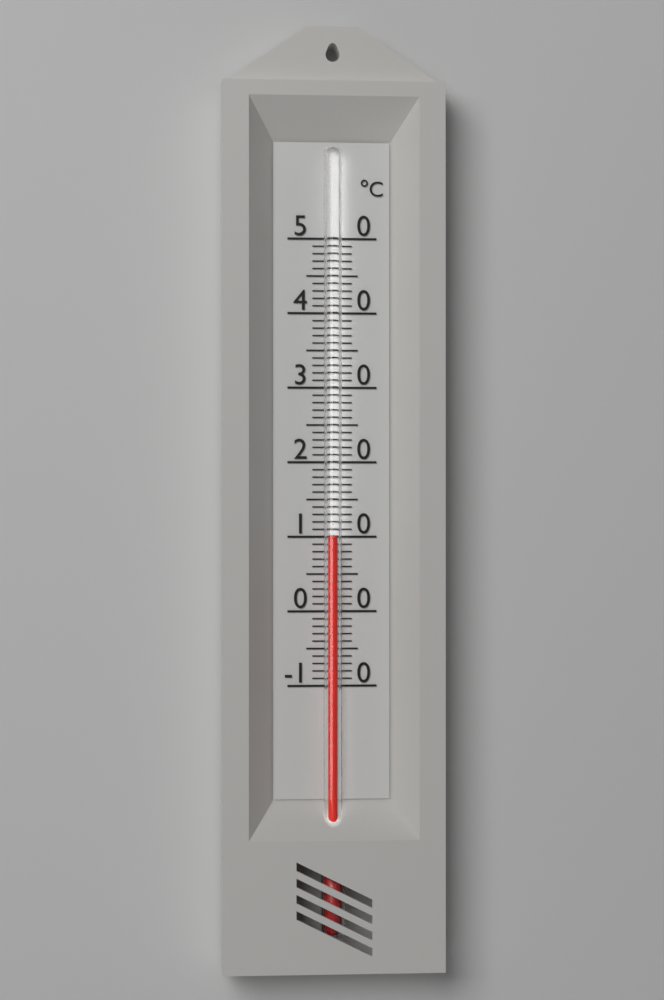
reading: 10 °C
